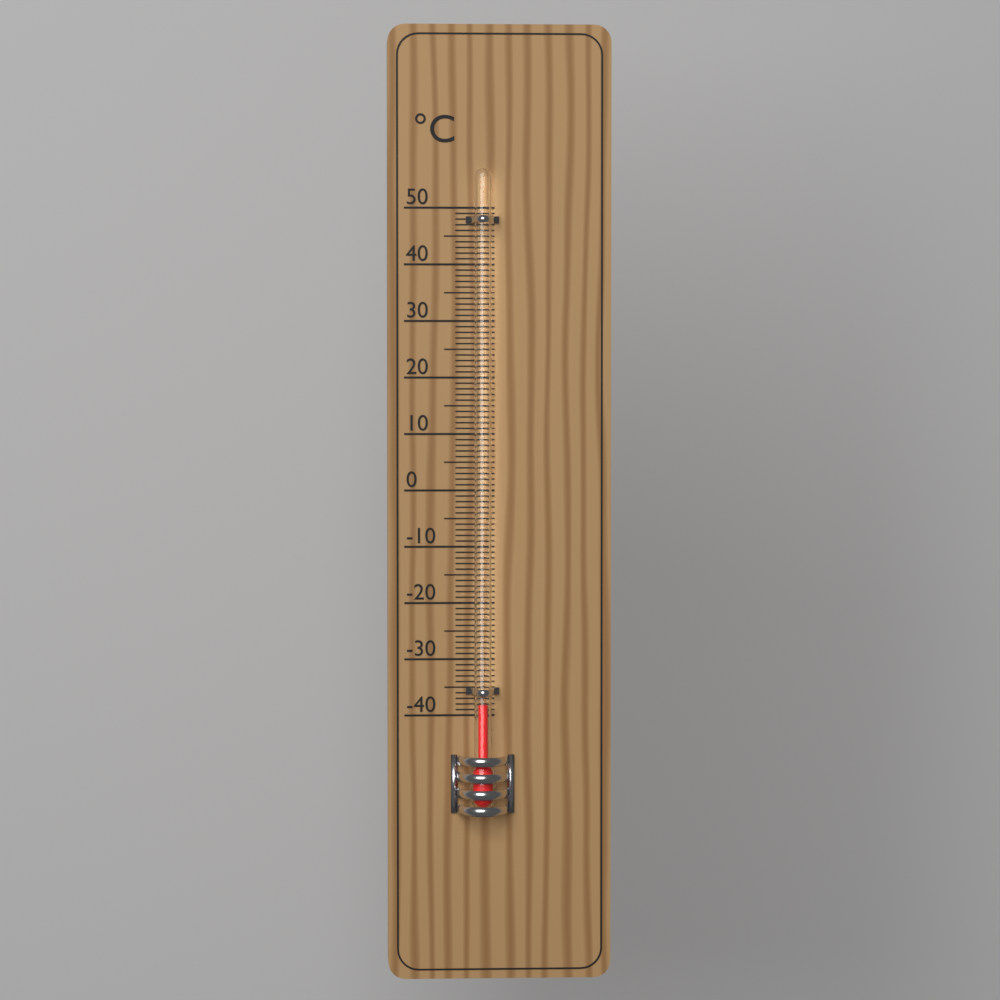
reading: -38 °C
